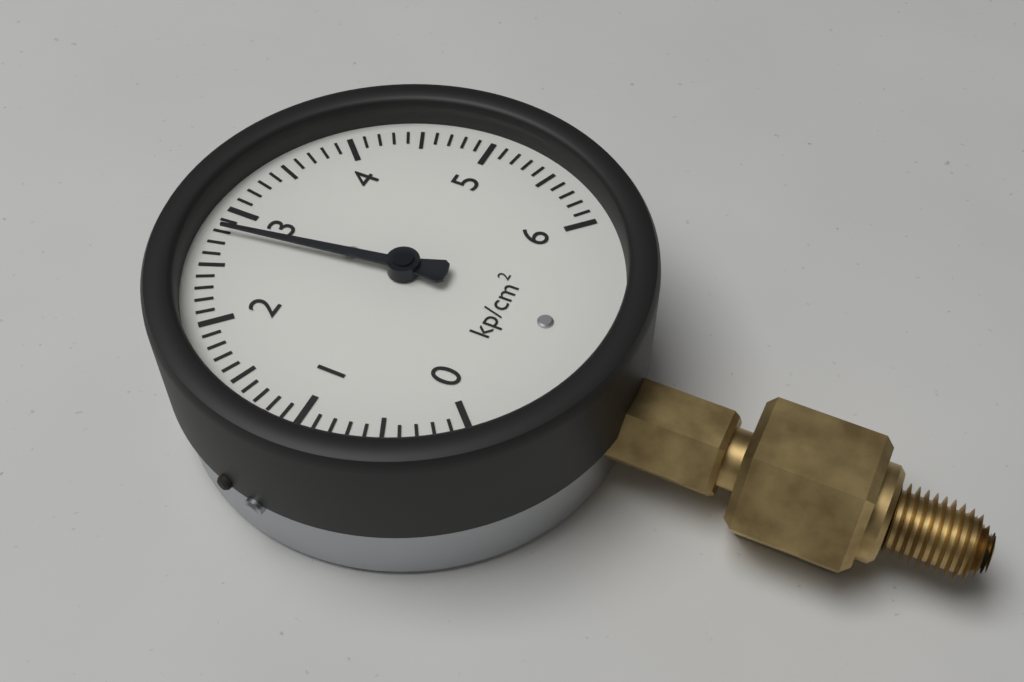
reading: 2.8 kp/cm²
